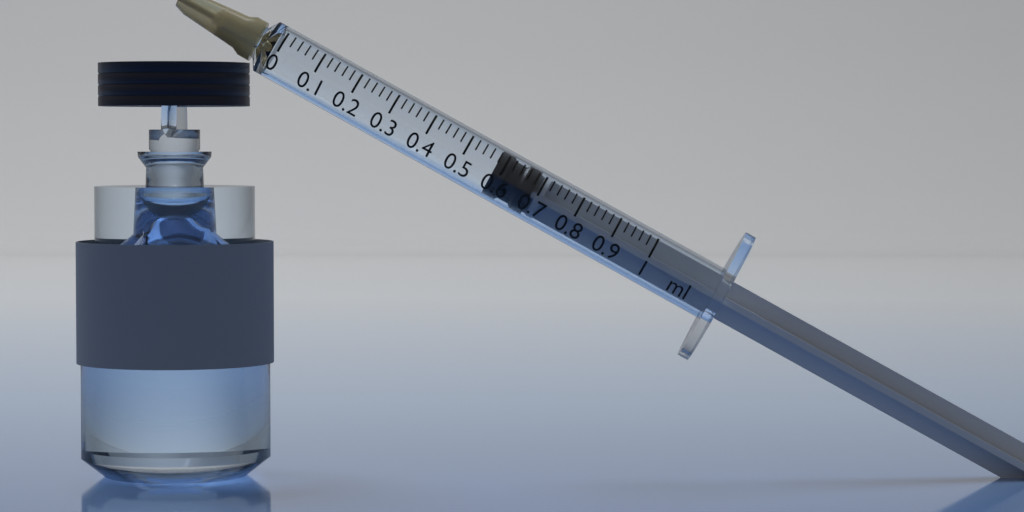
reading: 0.58 ml
